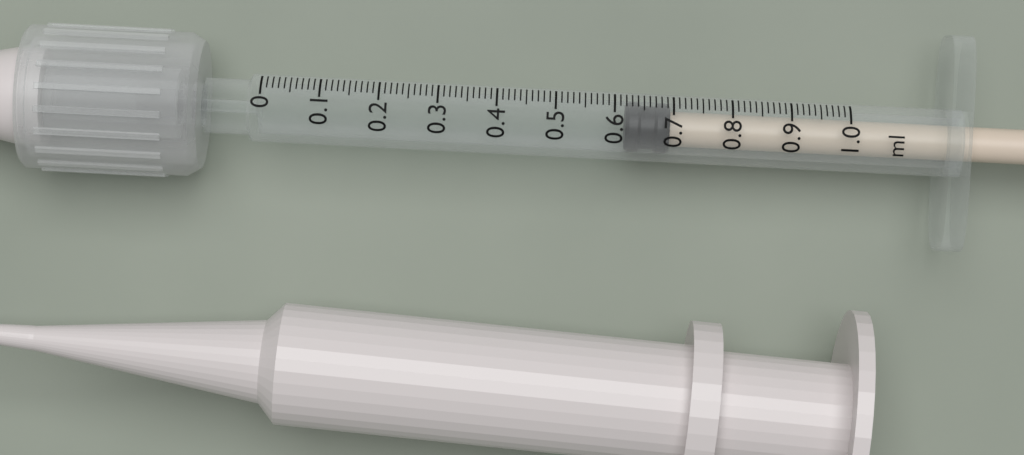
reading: 0.62 ml
